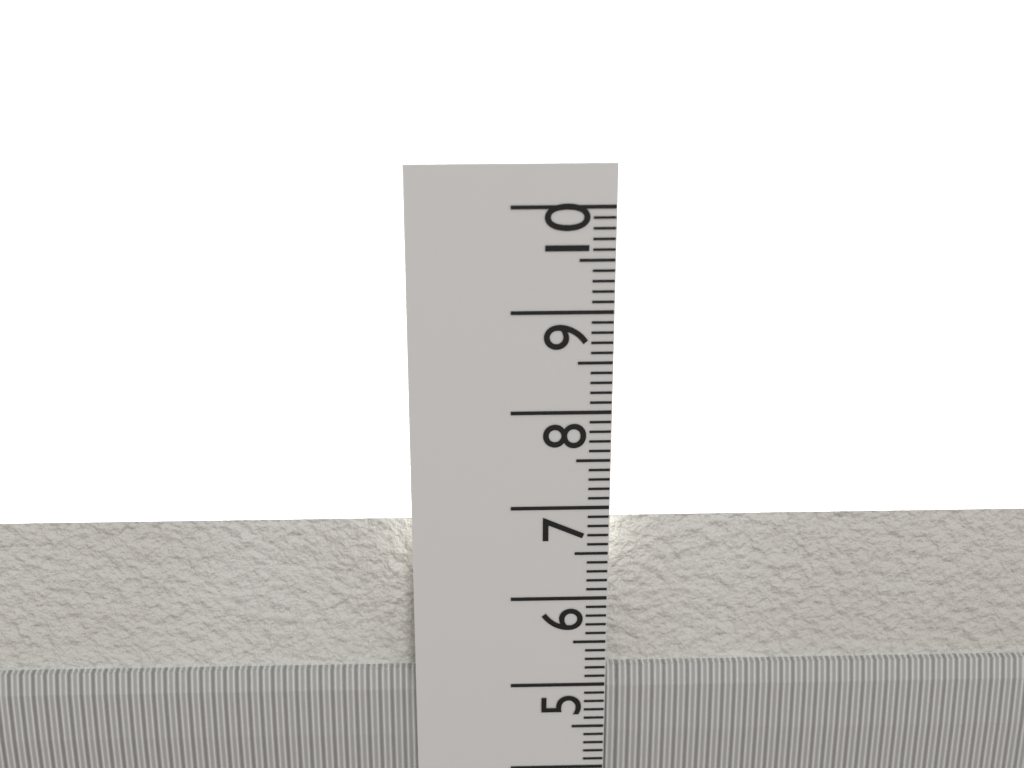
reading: 6.8 cm
